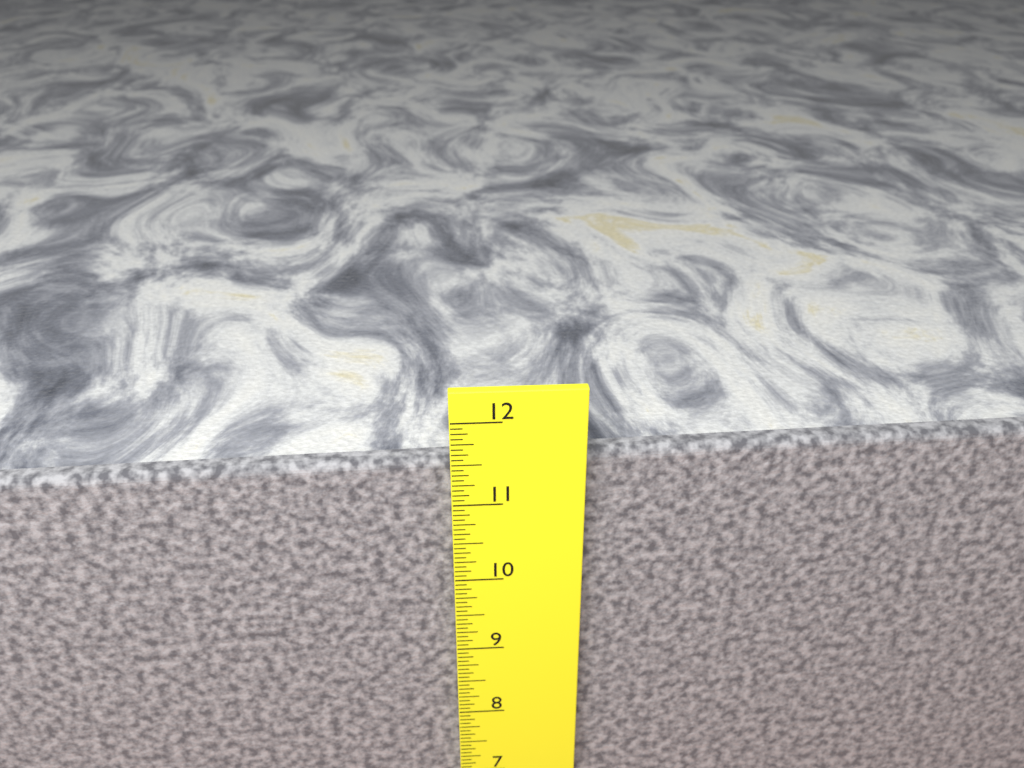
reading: 11.5000 in
